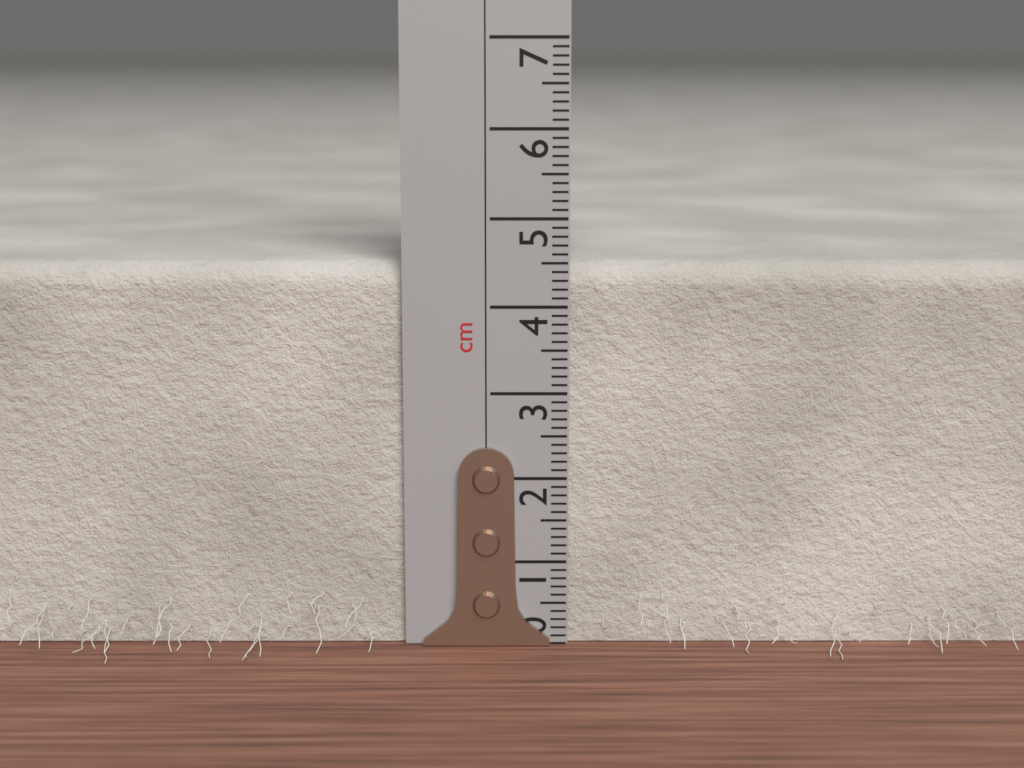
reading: 4.5 cm
